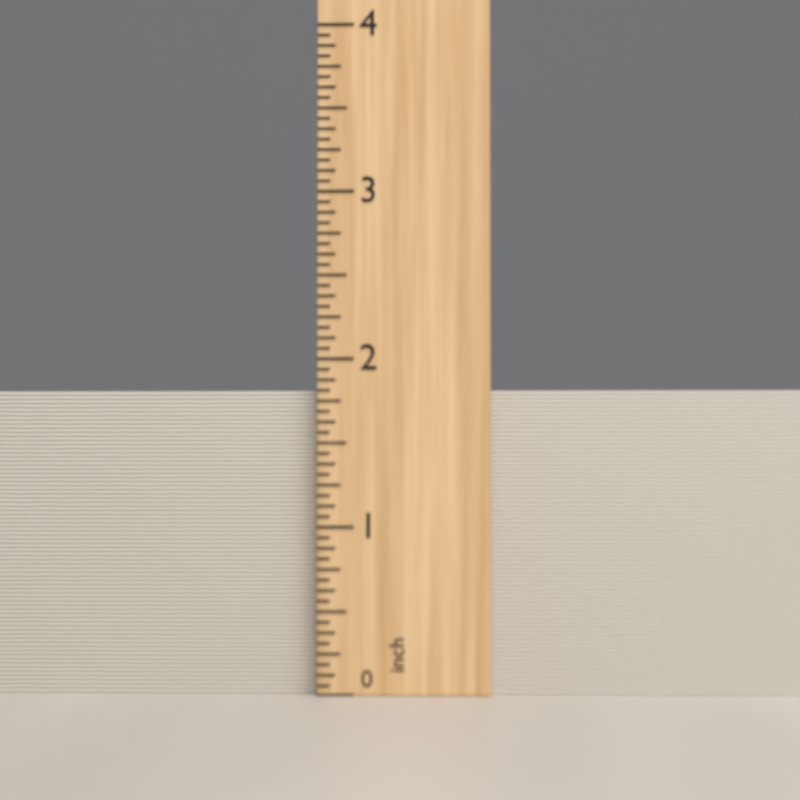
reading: 1.8125 inch
